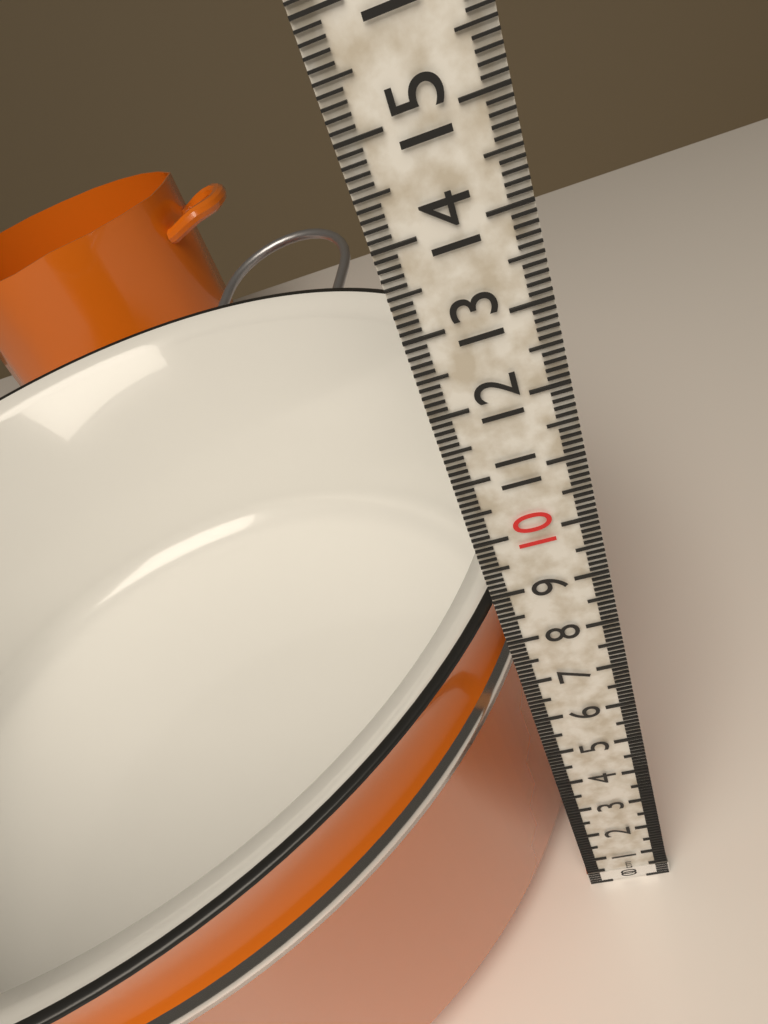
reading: 8.6 cm
